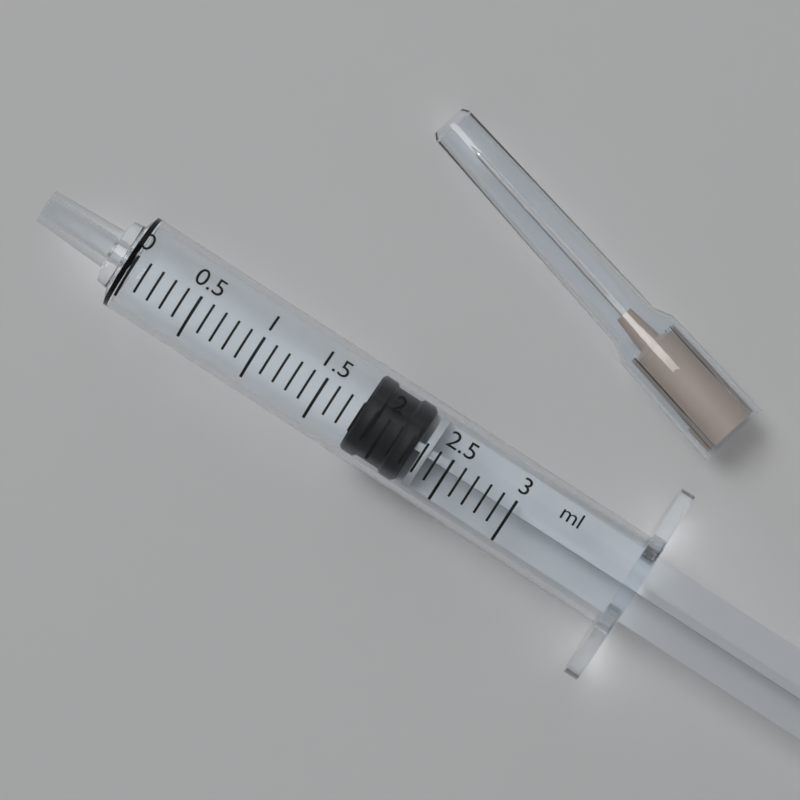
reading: 1.8 ml
